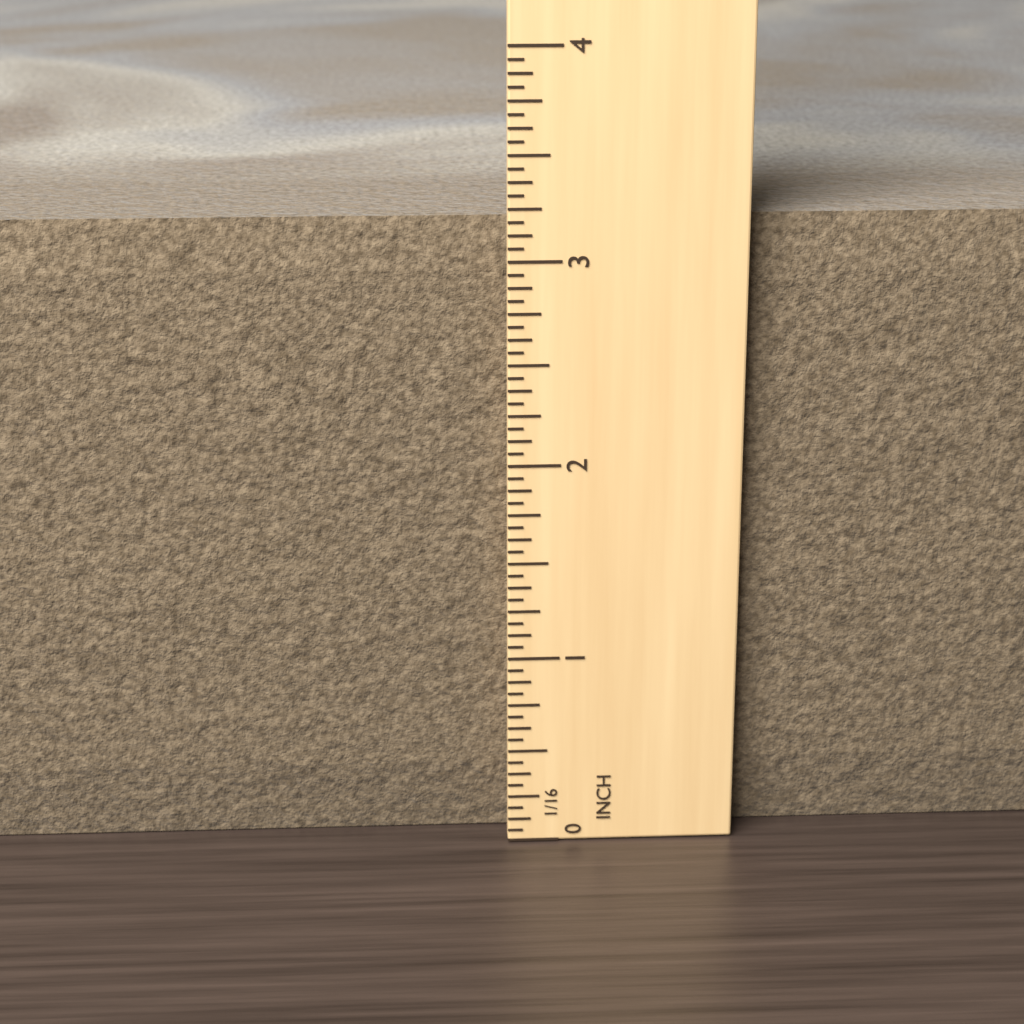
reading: 3.1875 in
